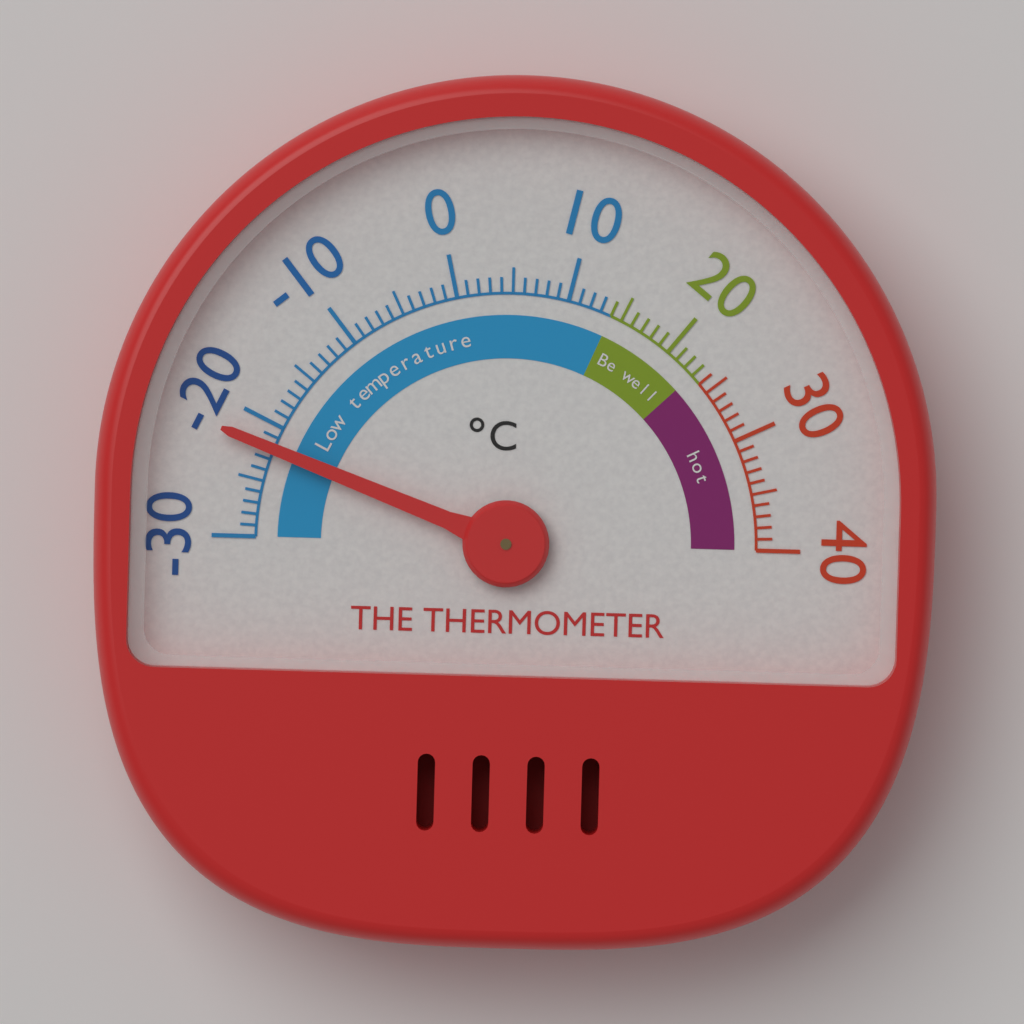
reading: -22 °C
